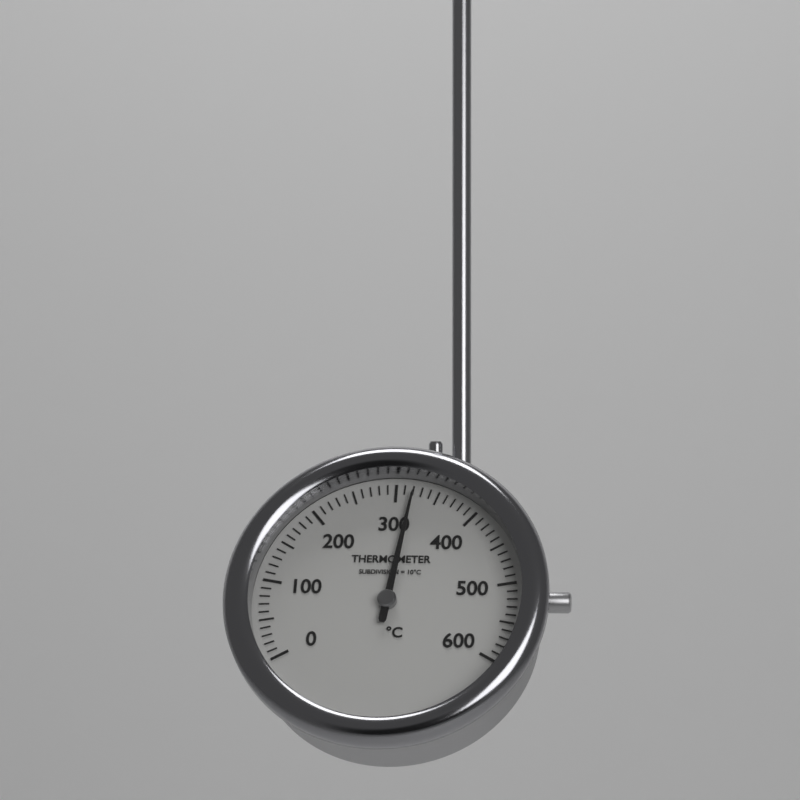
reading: 320 °C
